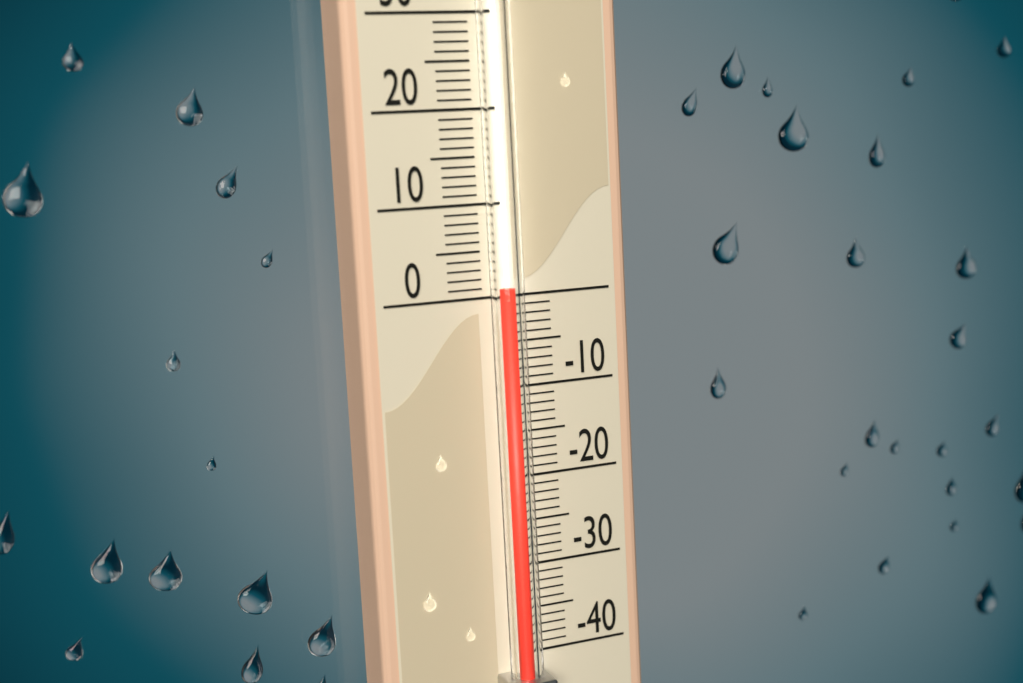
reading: 1 (no unit)
